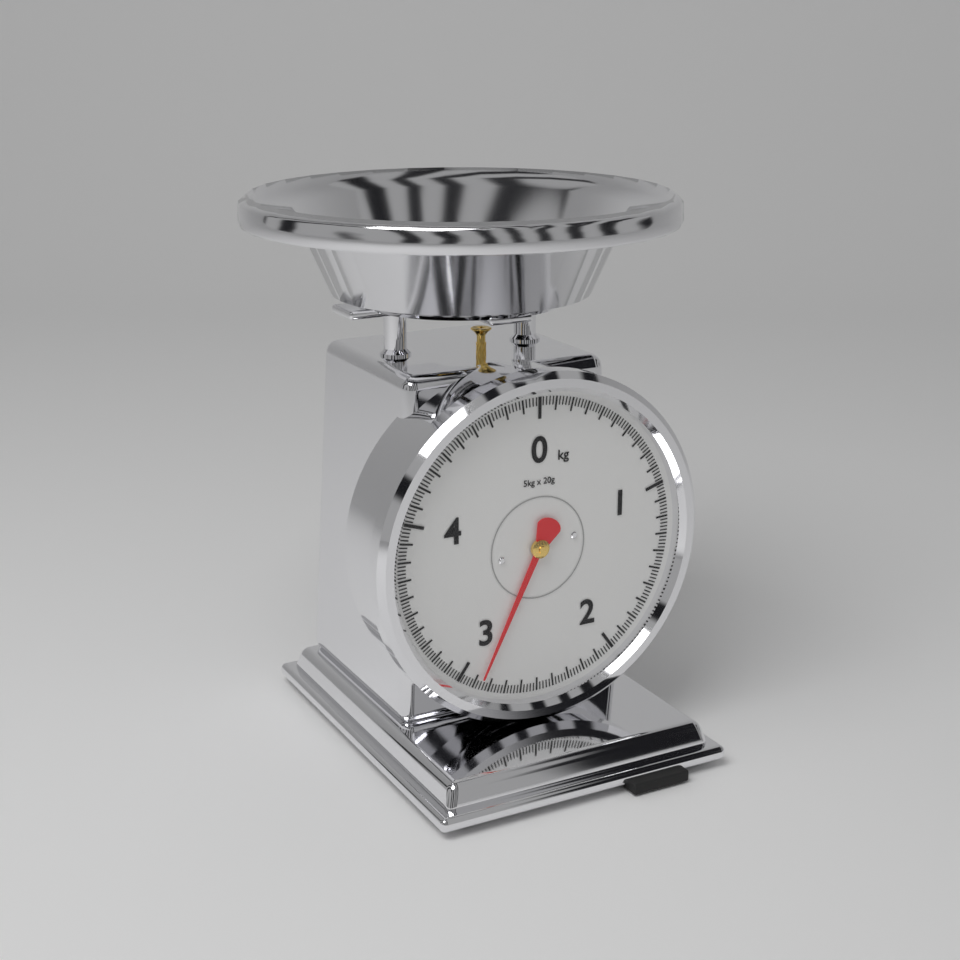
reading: 2.86 kg
